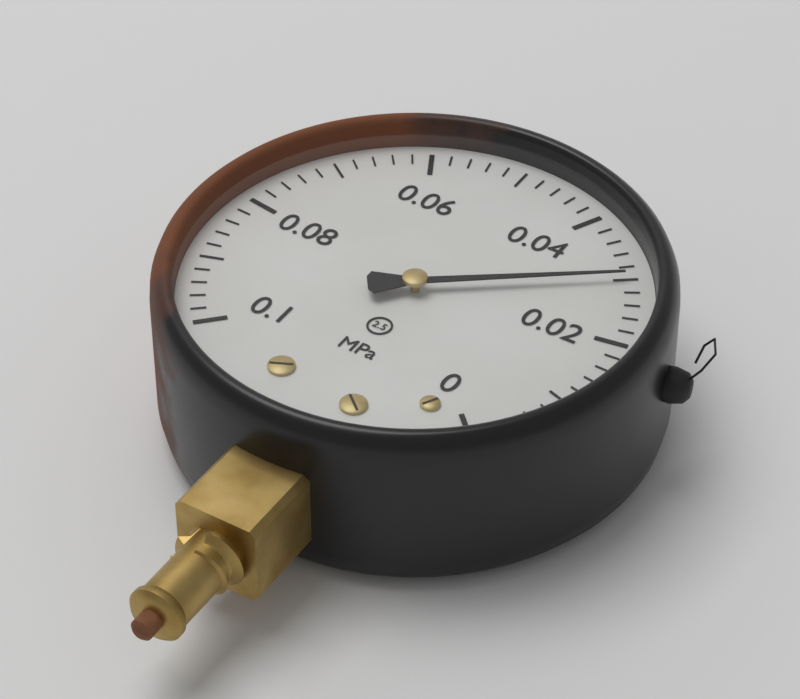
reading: 0.030 MPa
